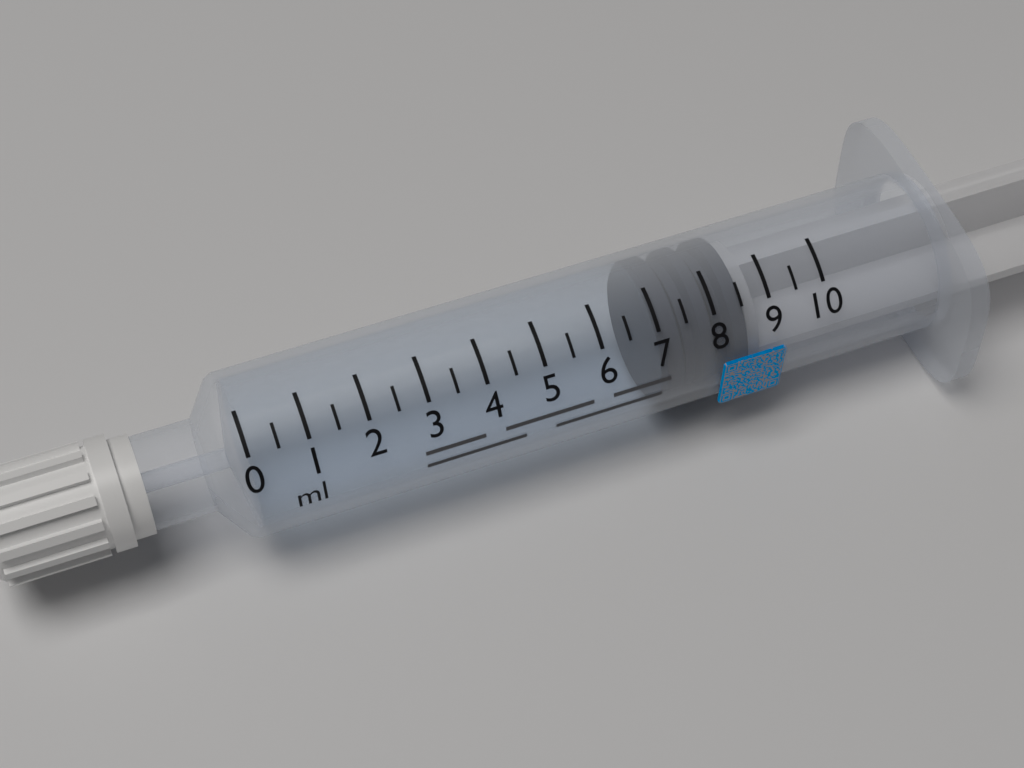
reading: 7.0 ml
